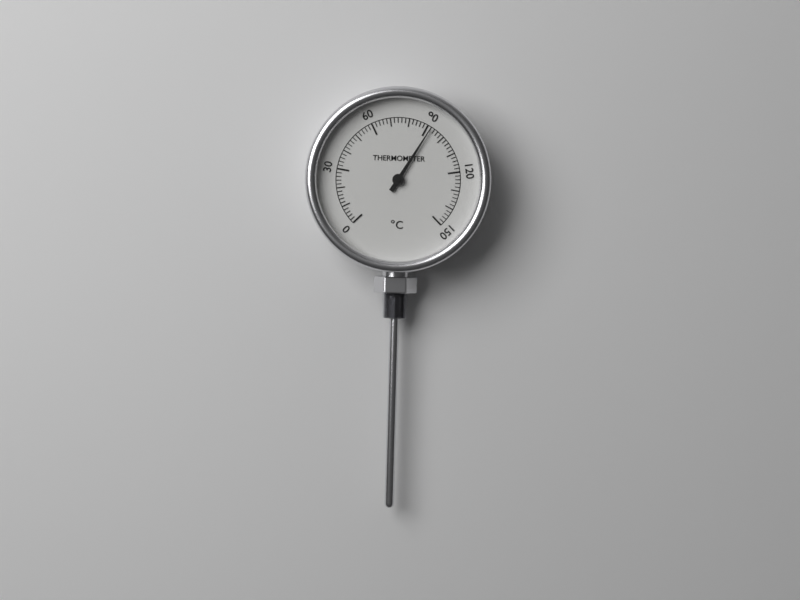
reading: 92 °C
